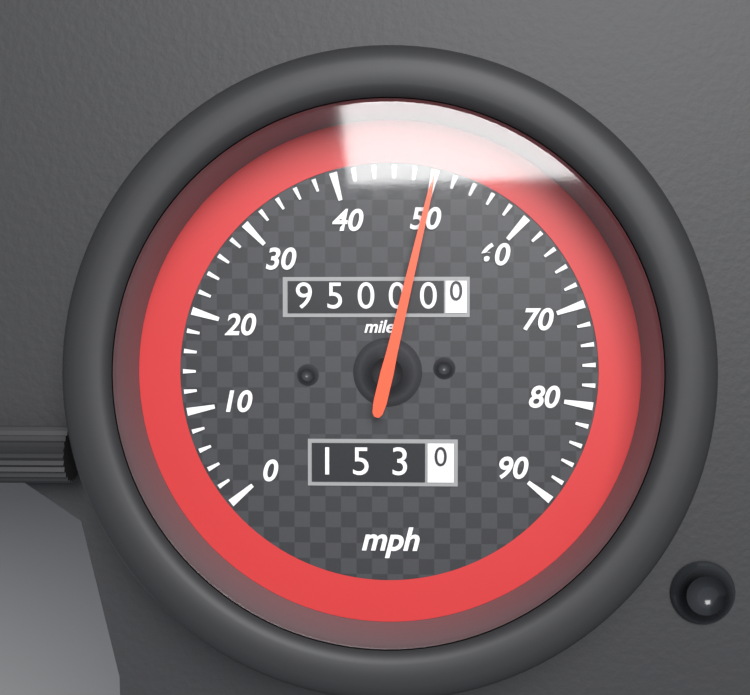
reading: 50 mph
